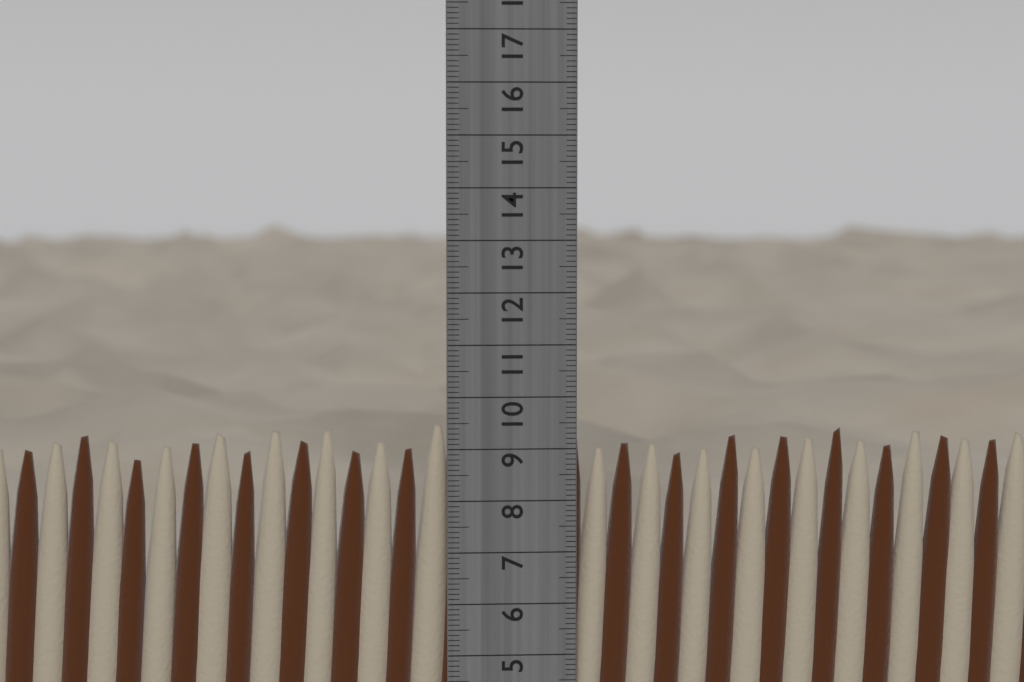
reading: 9.5 cm
